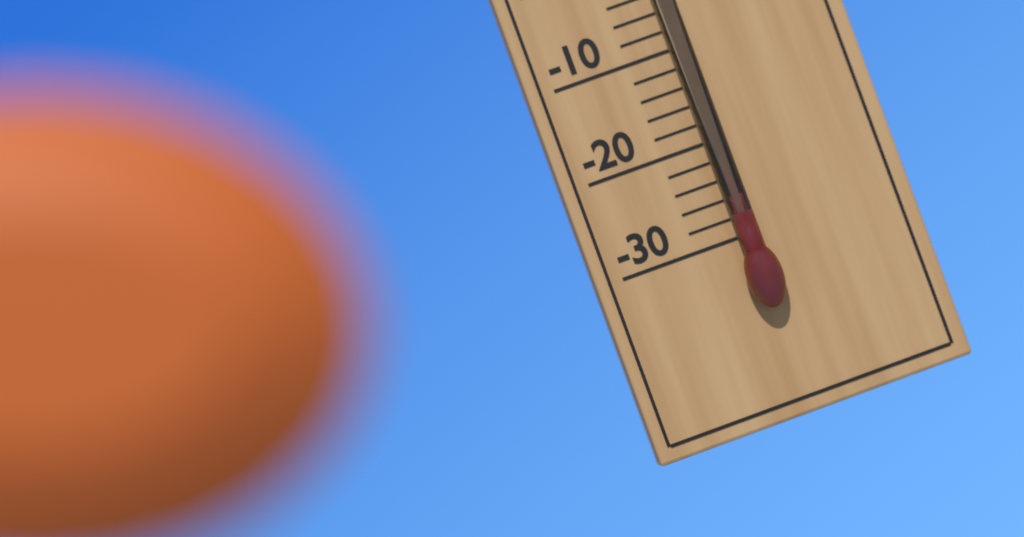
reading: -28 °C
